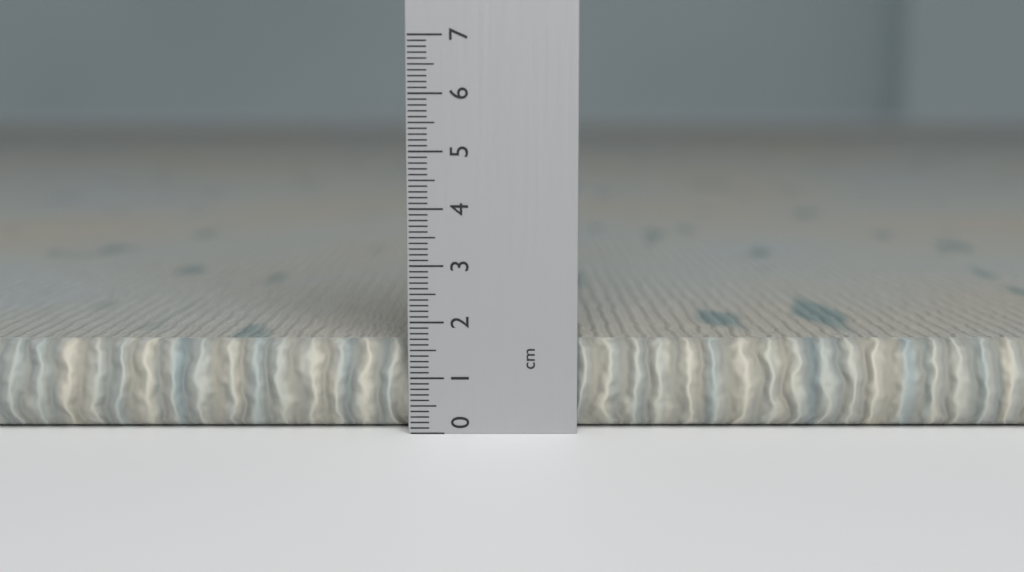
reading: 1.6 cm
